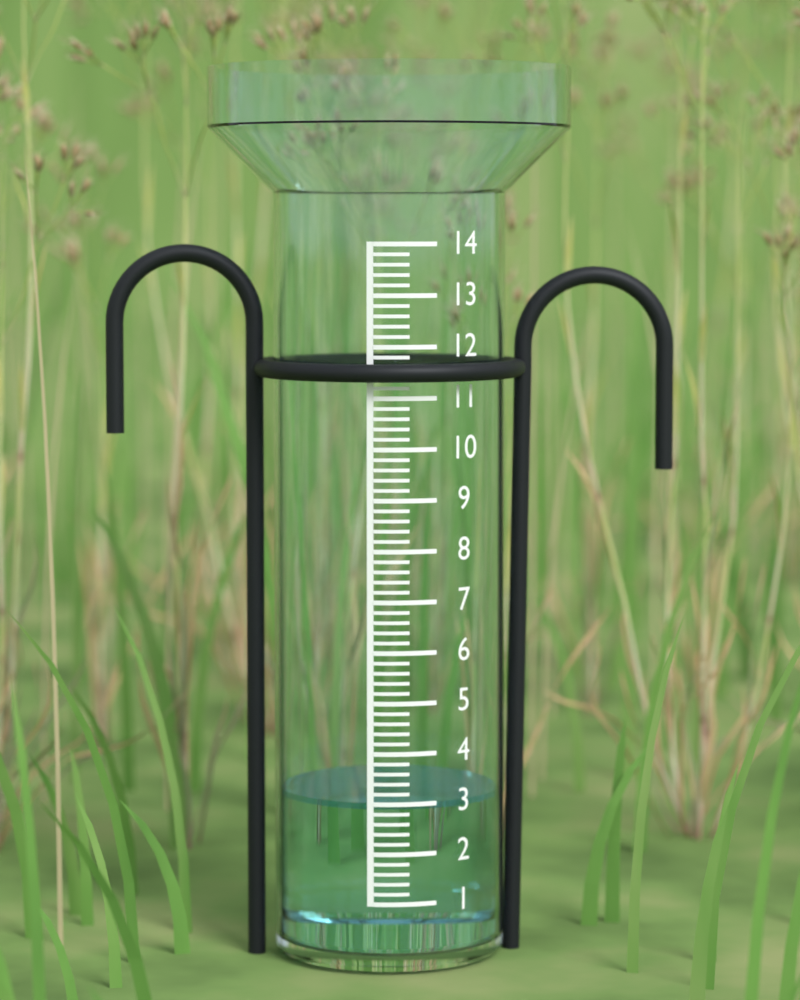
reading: 3.0 (no unit)
